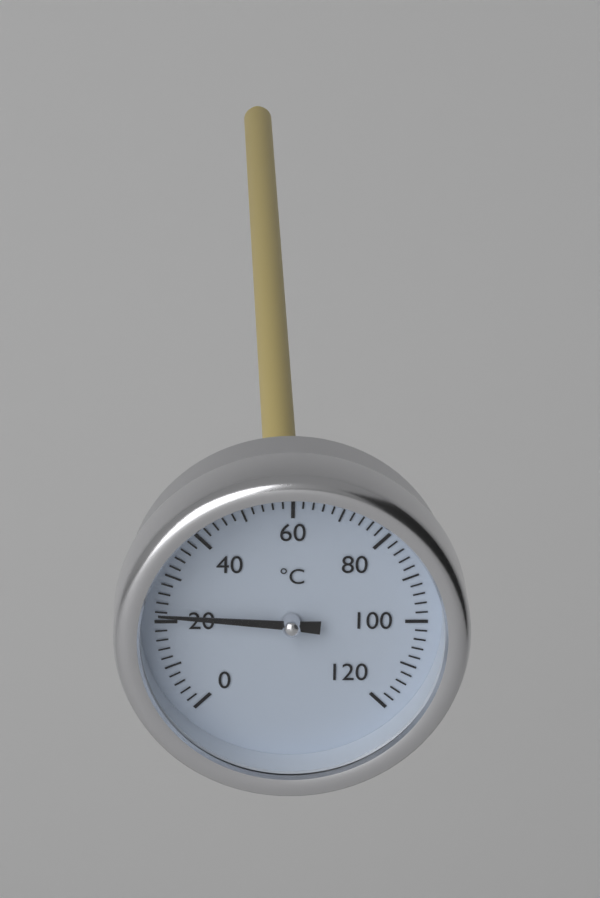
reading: 22 °C
